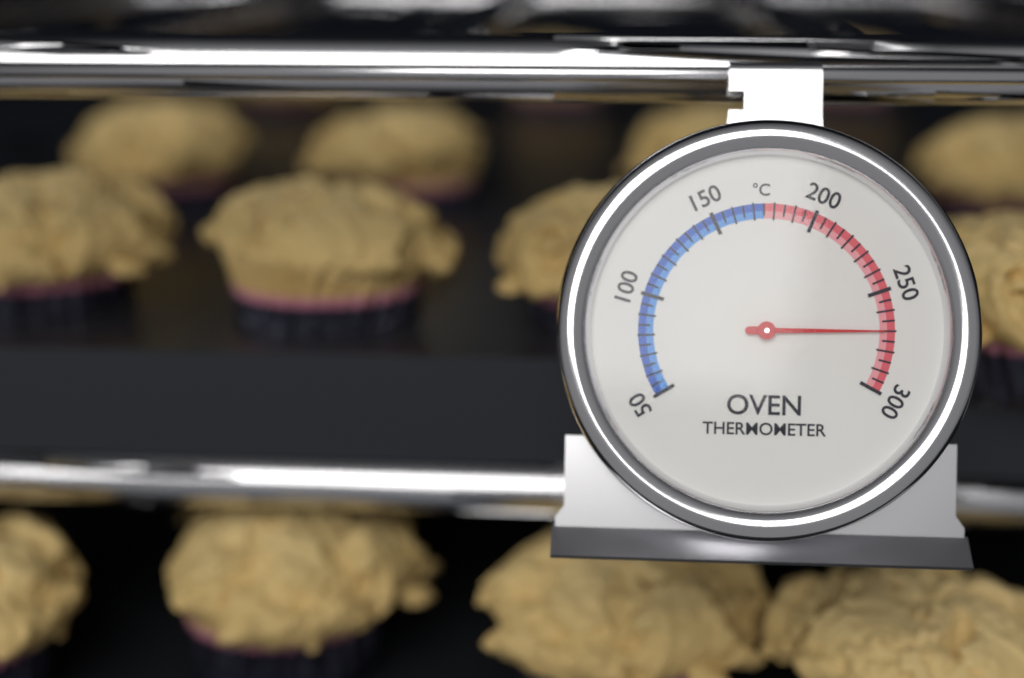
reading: 270 °C
